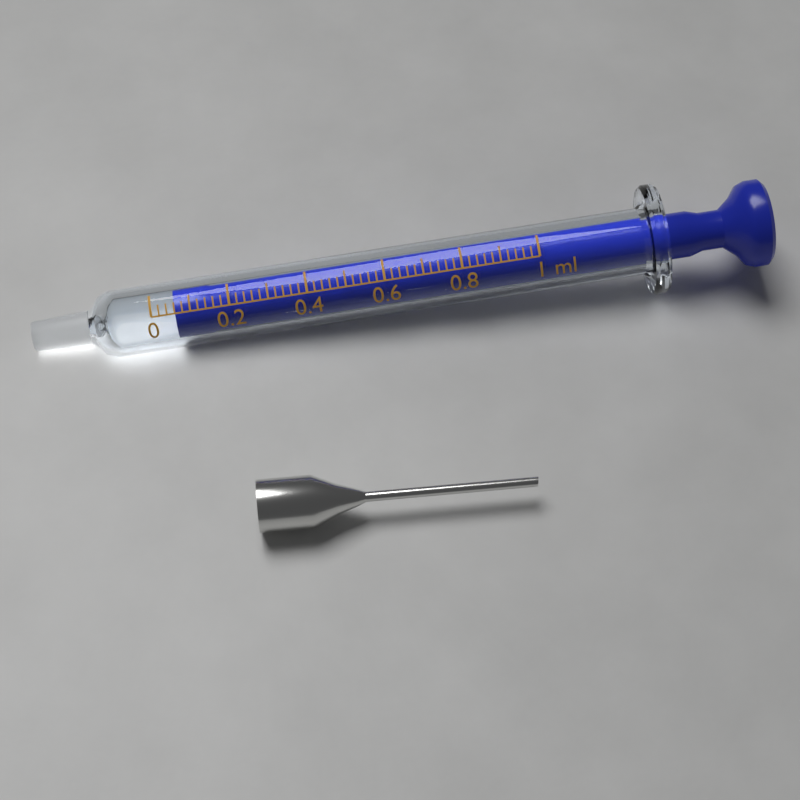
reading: 0.06 ml
